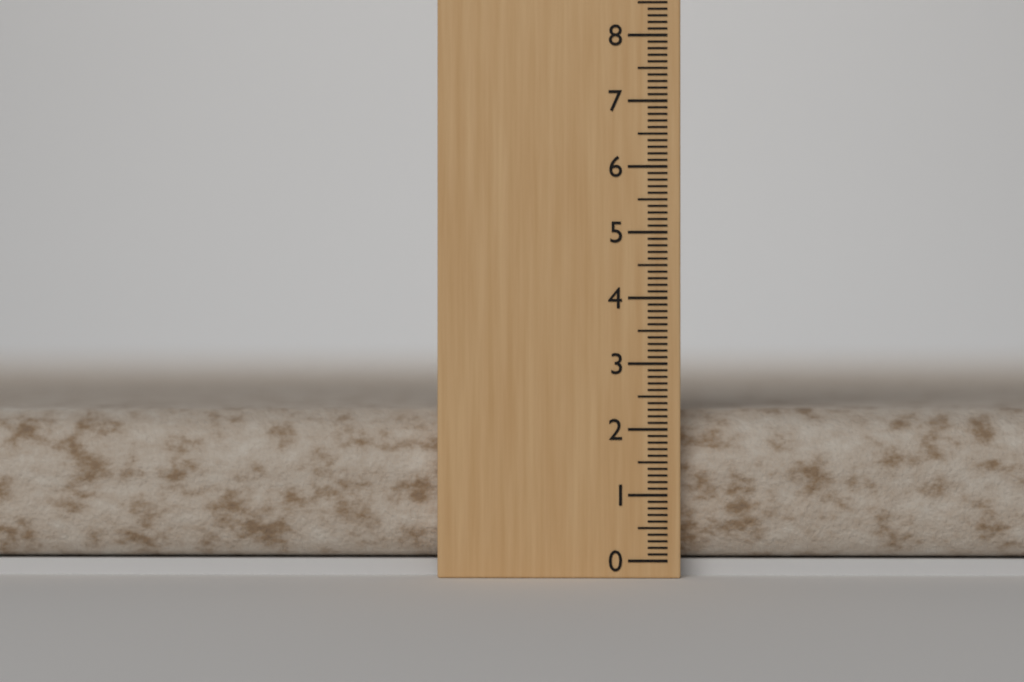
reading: 2.3 (no unit)
